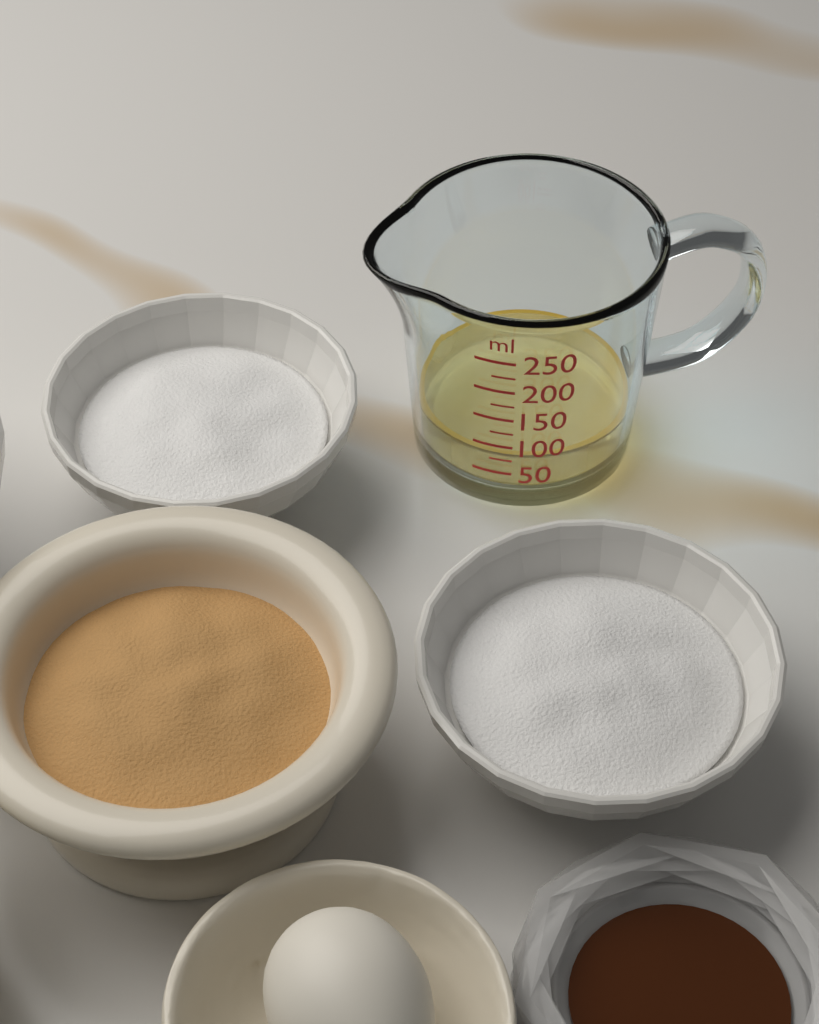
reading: 80 ml
